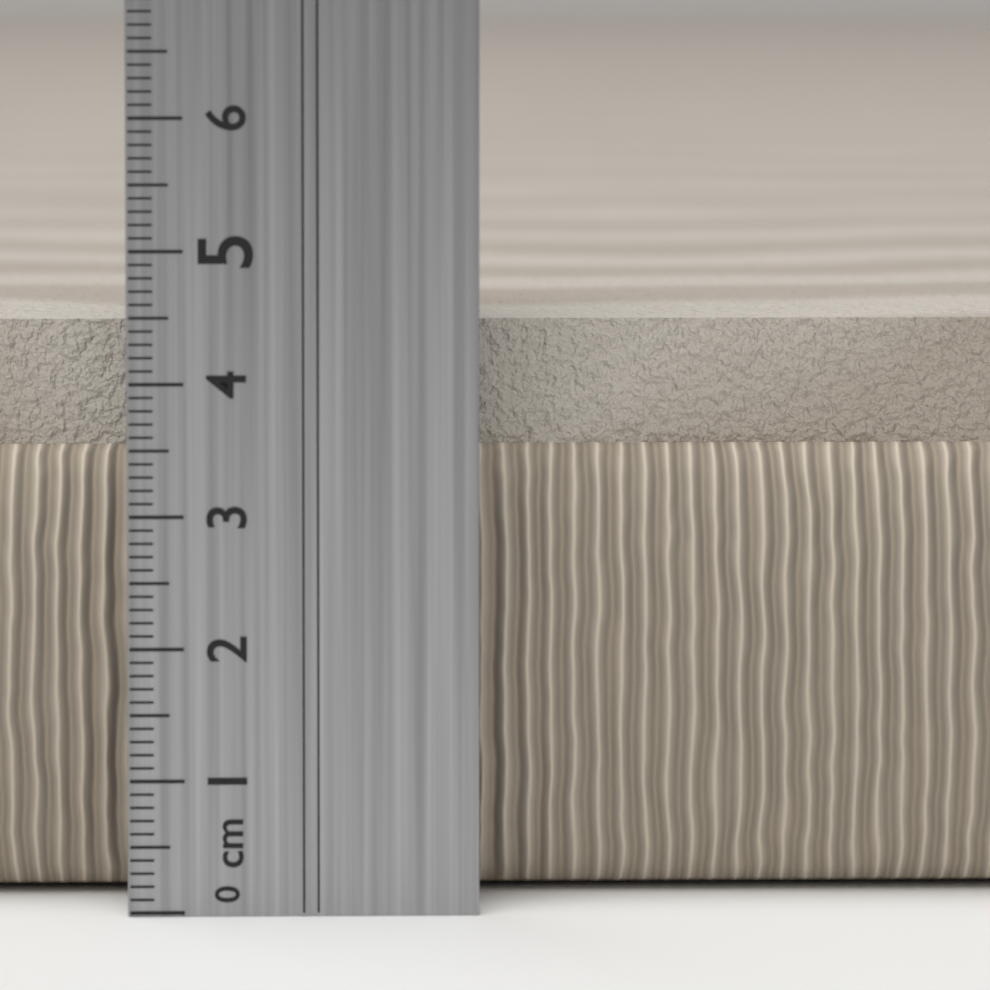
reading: 4.4 cm
